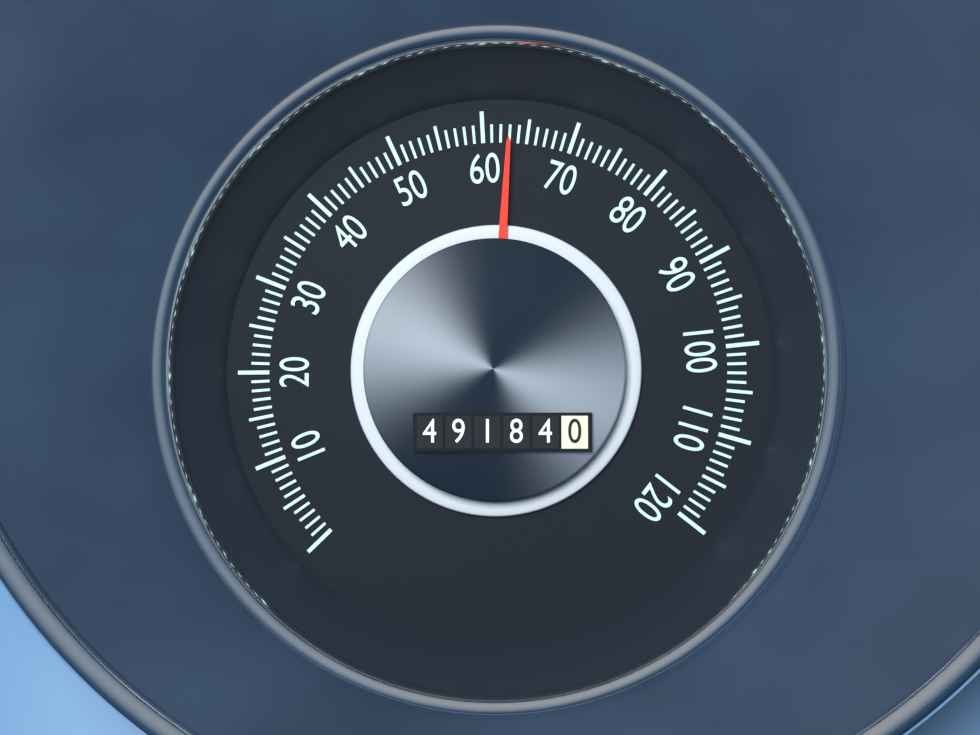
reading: 63 (no unit)
